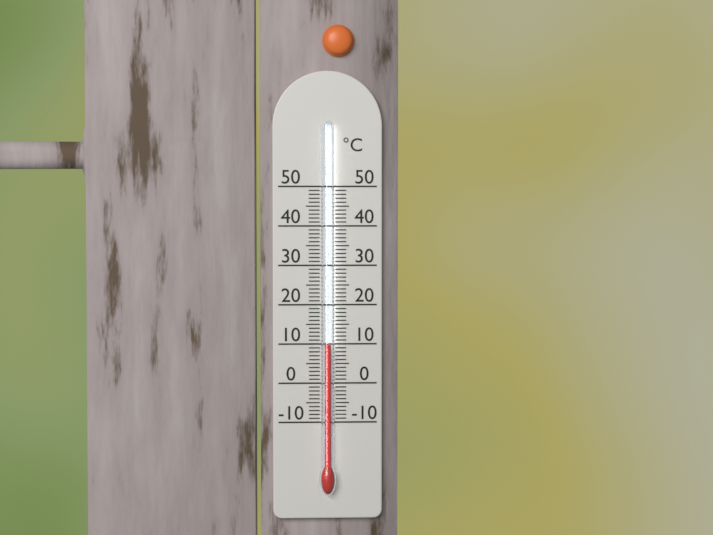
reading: 10 °C
